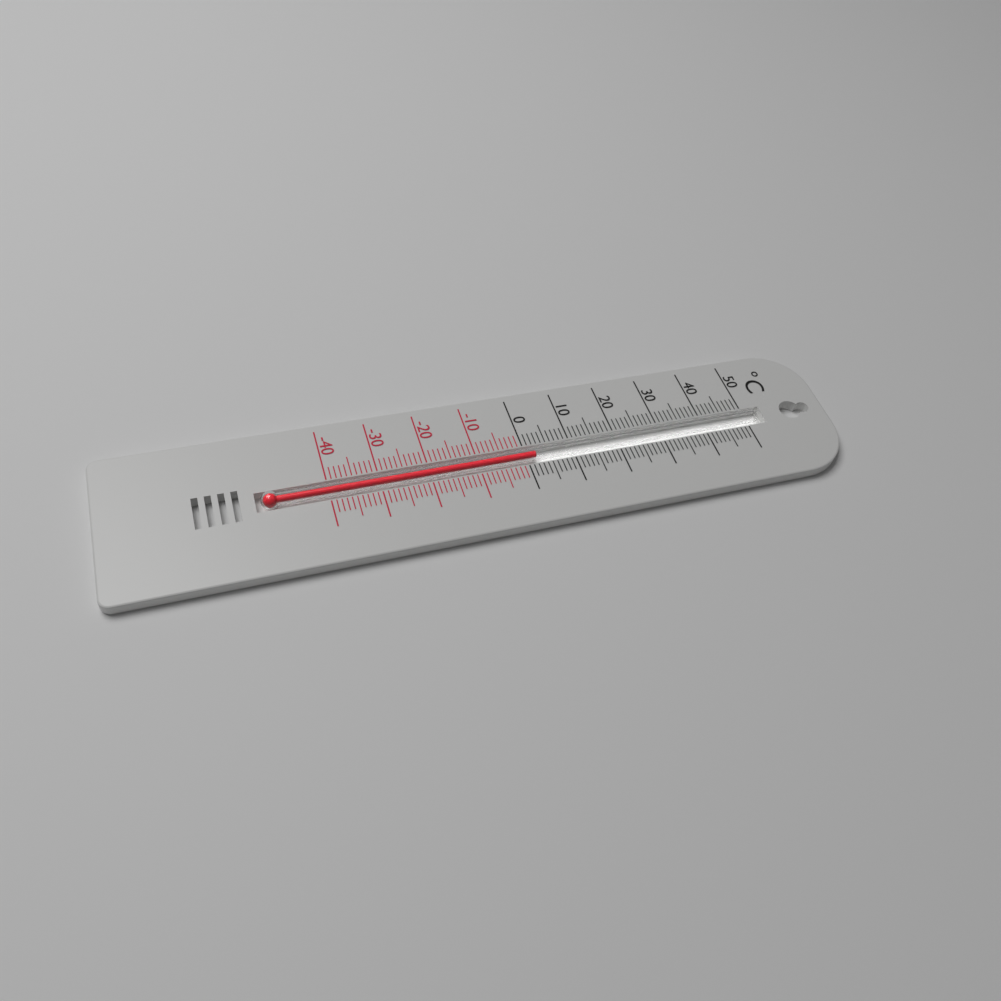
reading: 2 °C
